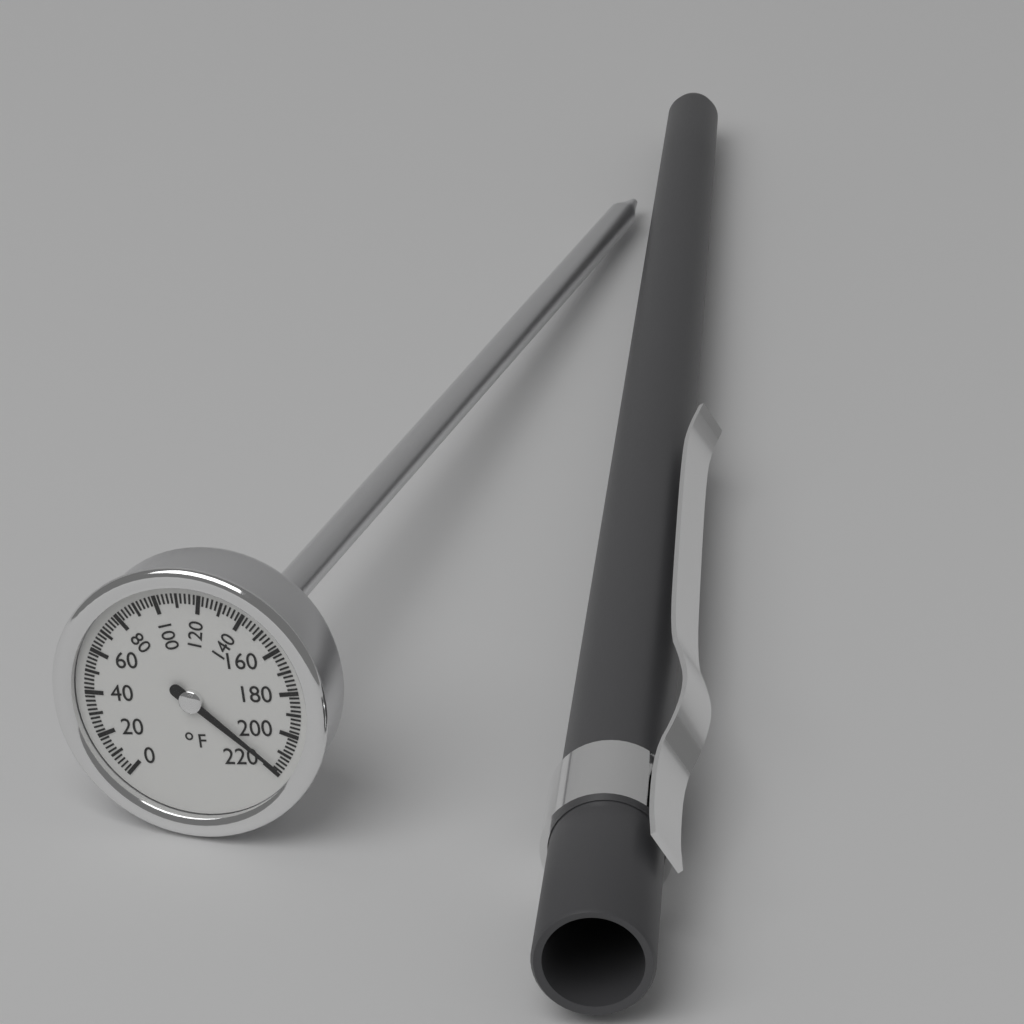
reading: 218 °F
